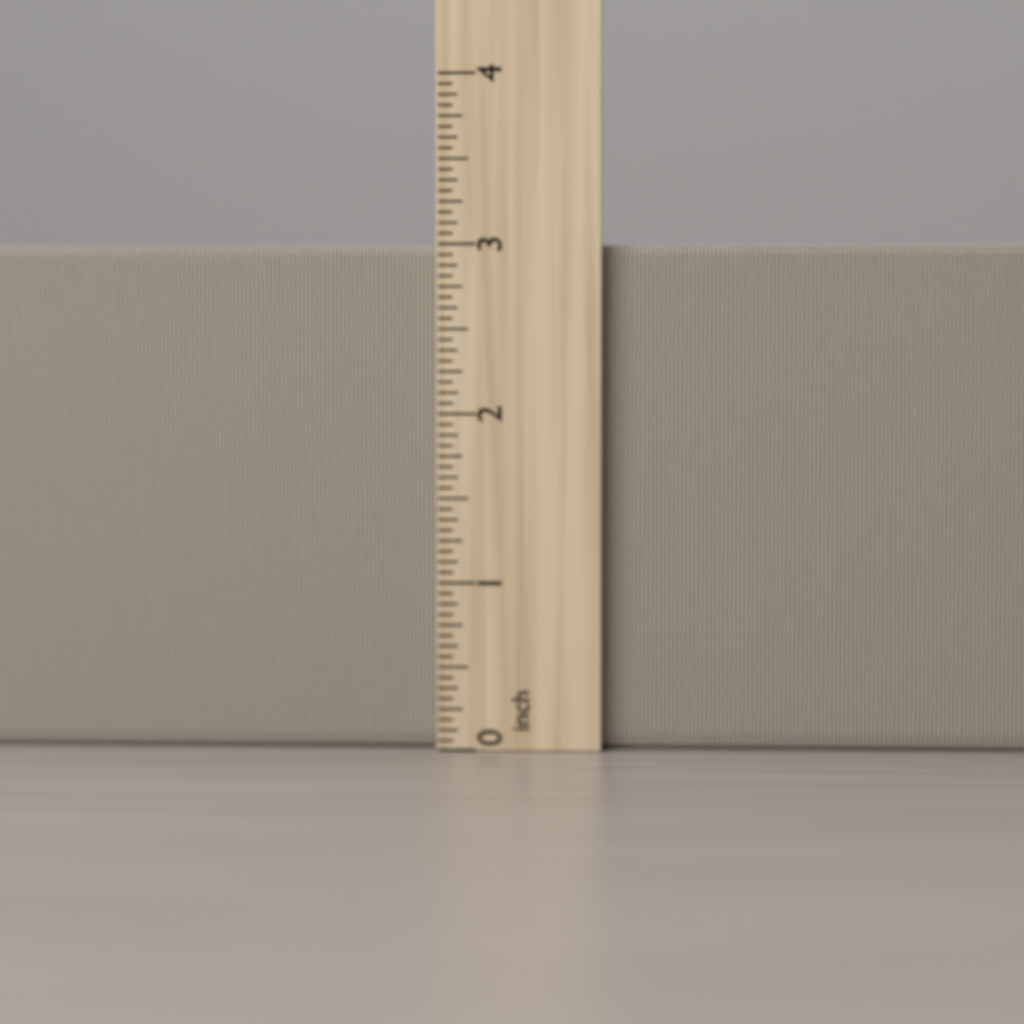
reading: 3.0000 inch
